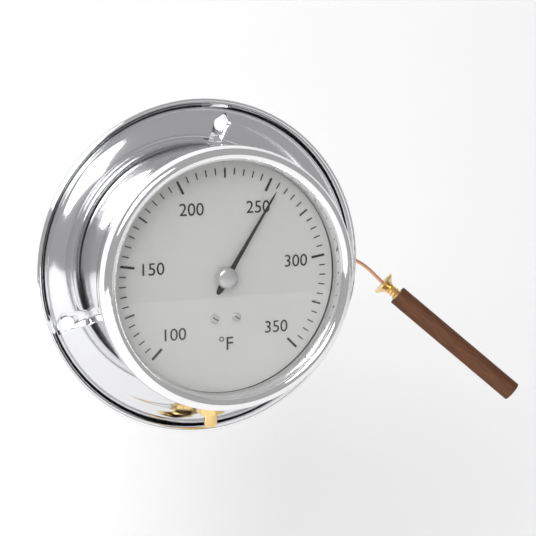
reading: 255 °F
